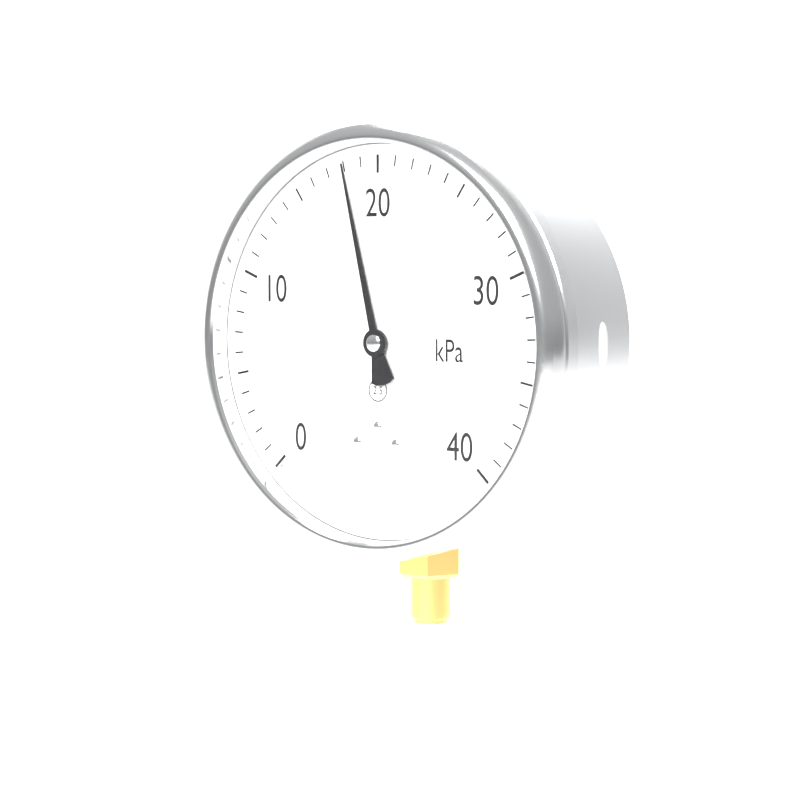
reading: 18 kPa
